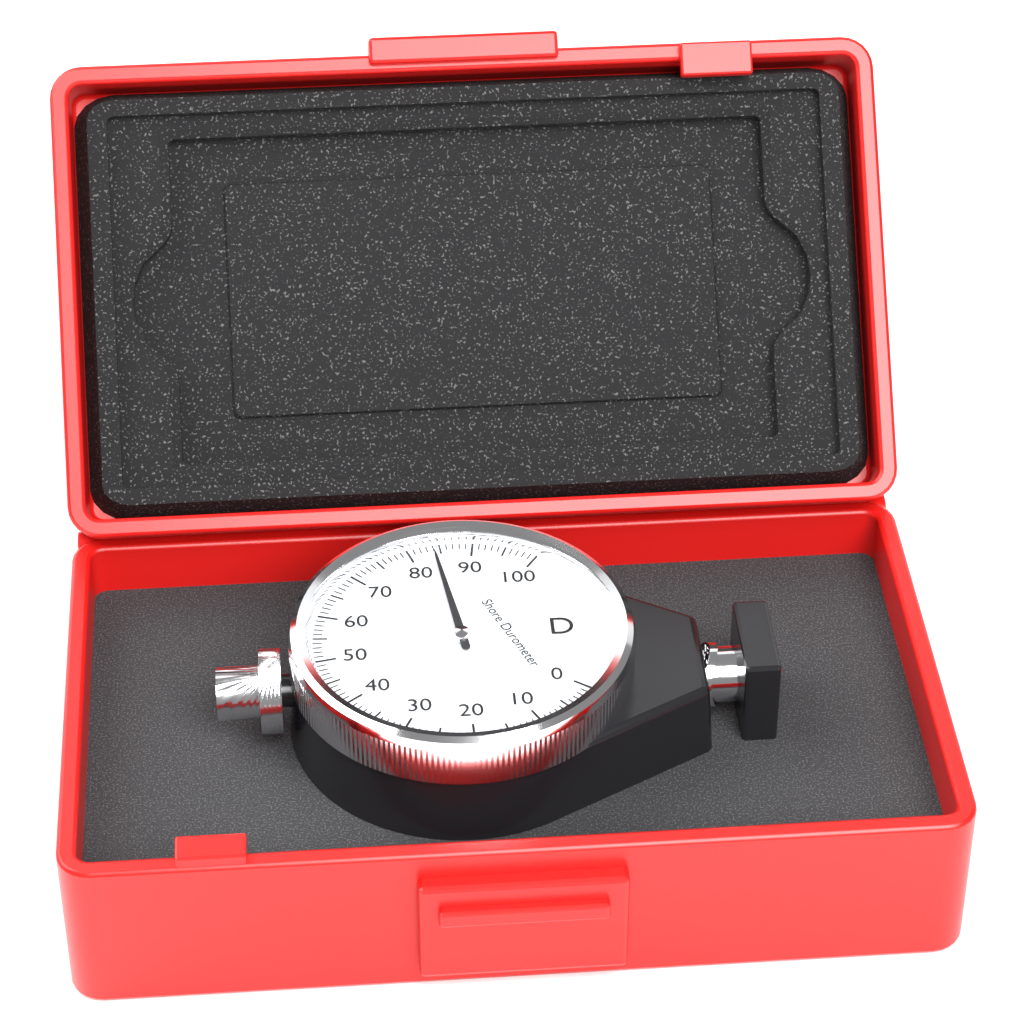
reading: 84 Shore D
